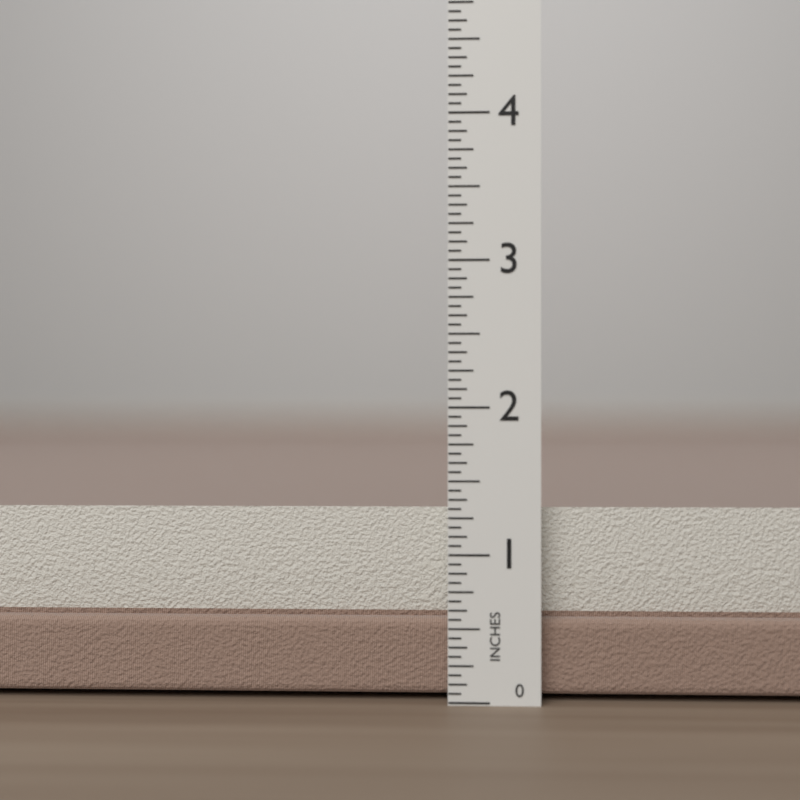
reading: 1.3125 in
